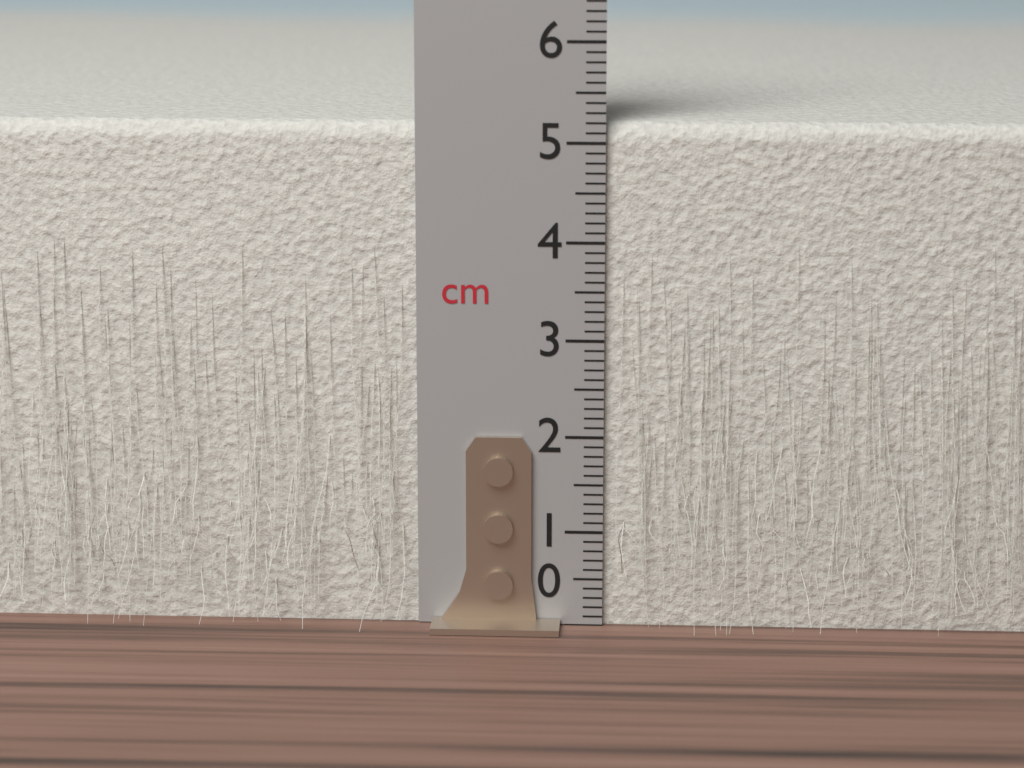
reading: 5.2 cm
